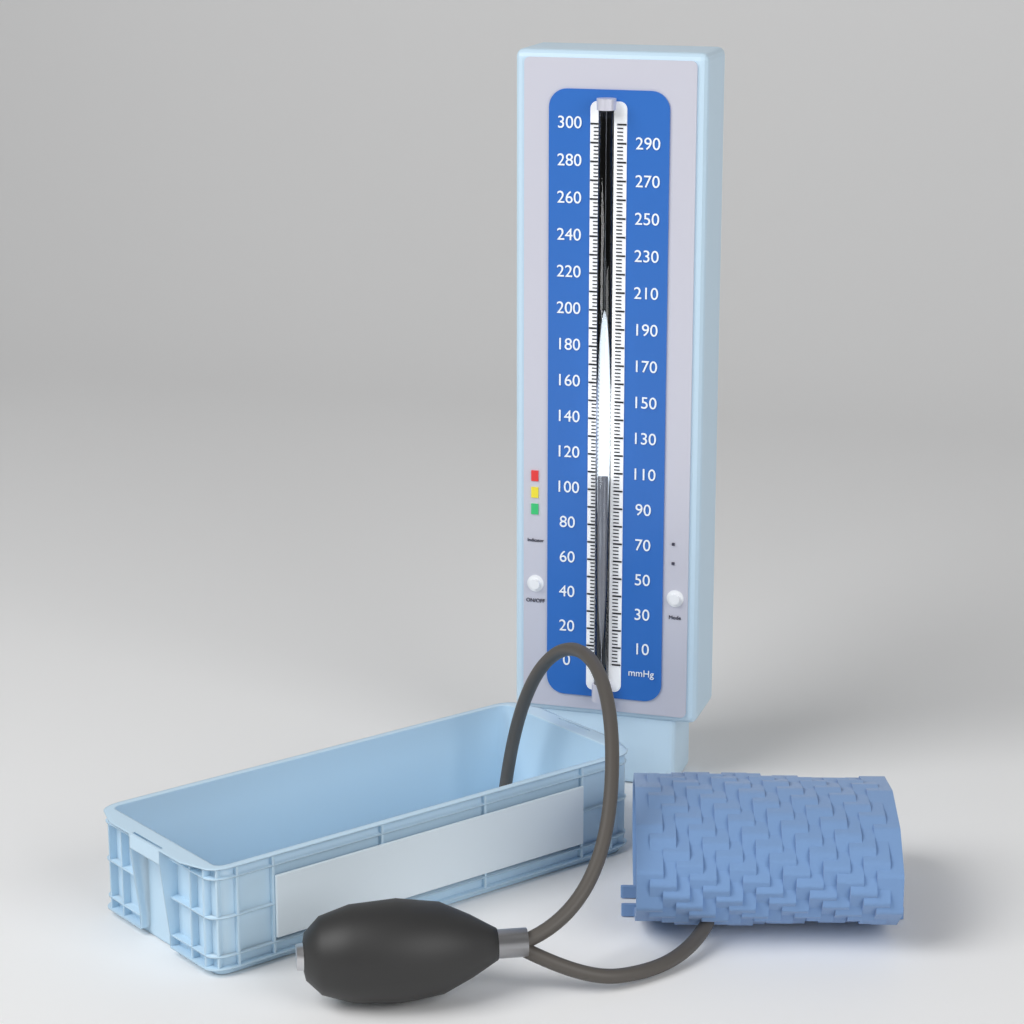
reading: 110 mmHg
